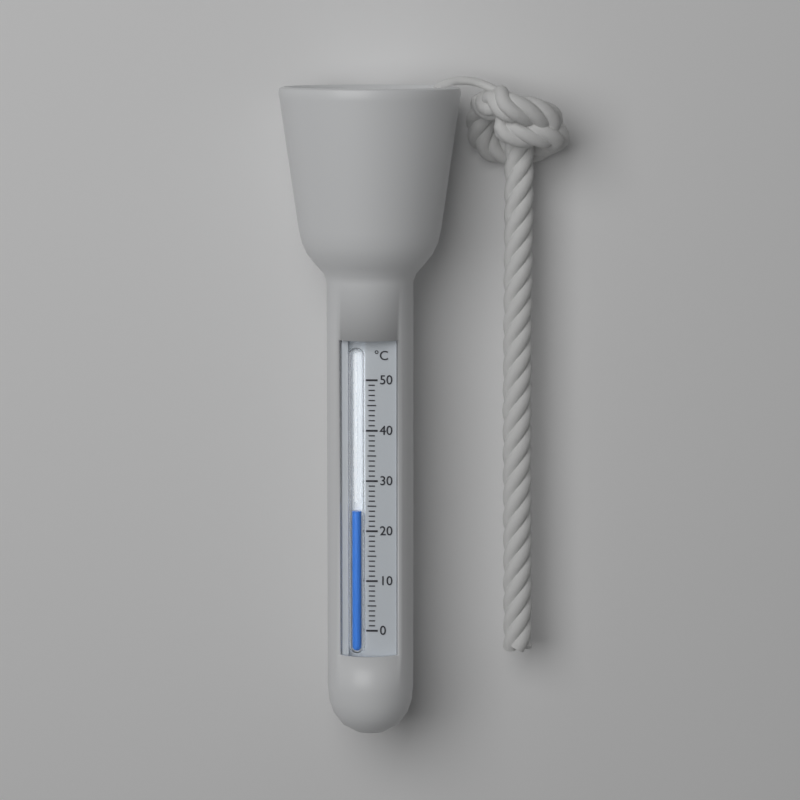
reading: 24 °C
